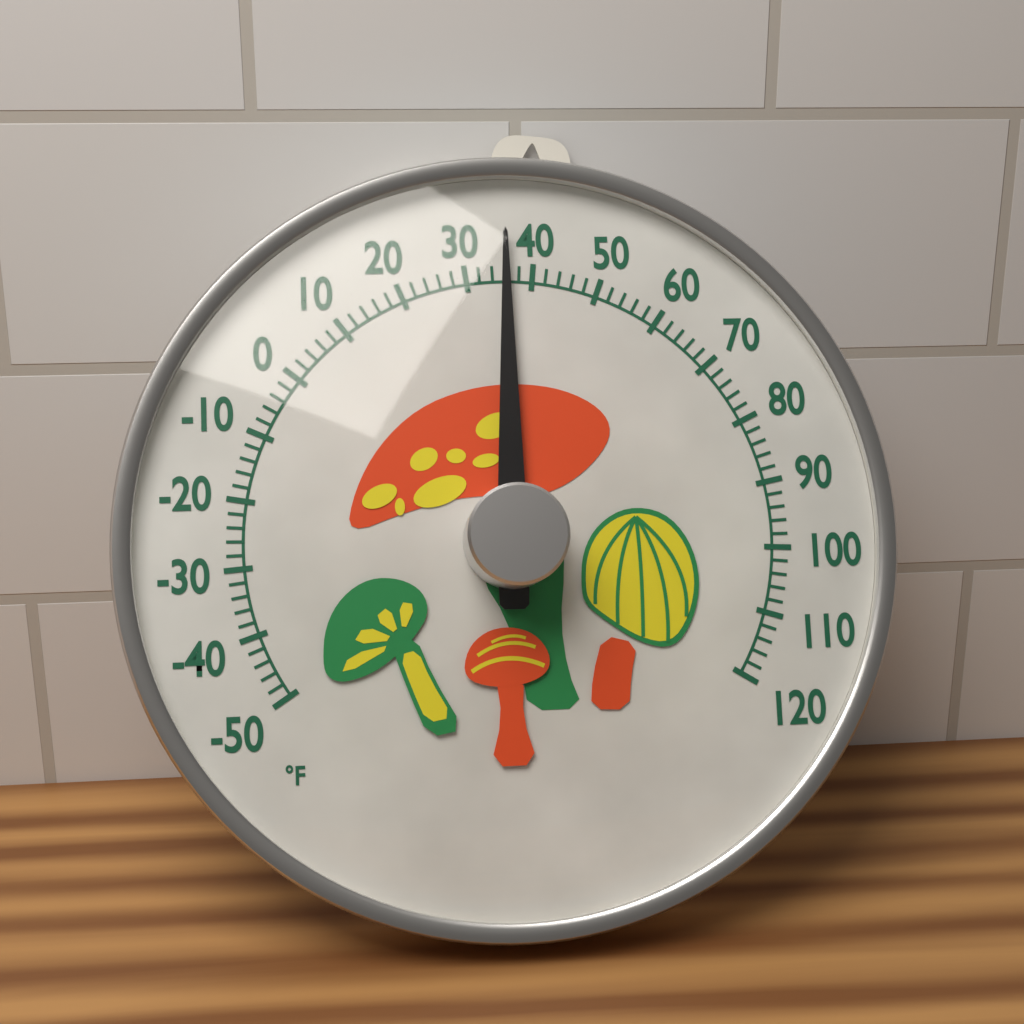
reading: 36 °F
